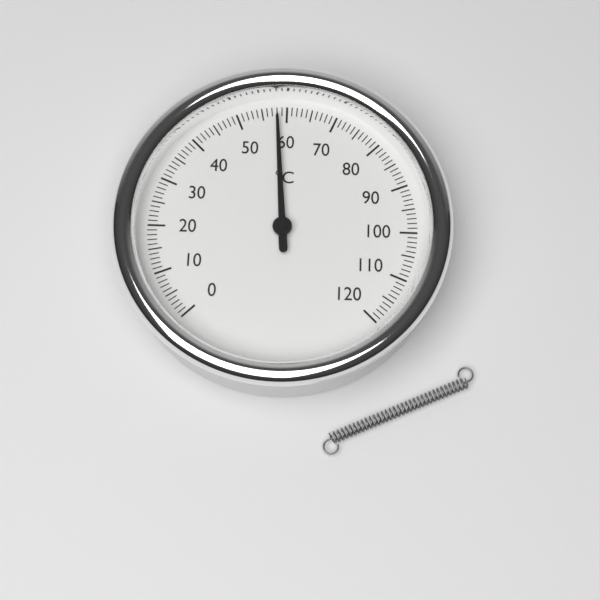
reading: 58 °C
